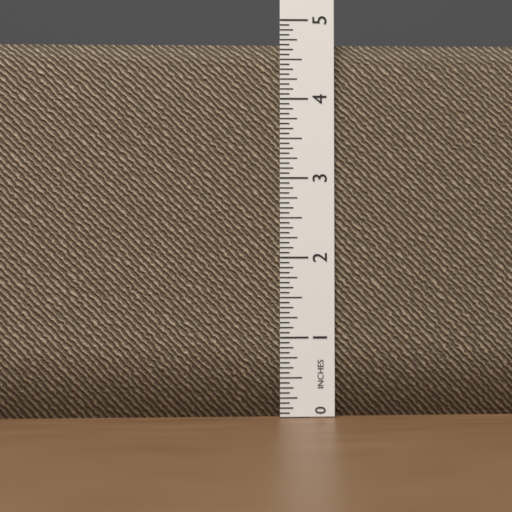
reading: 4.6875 in
